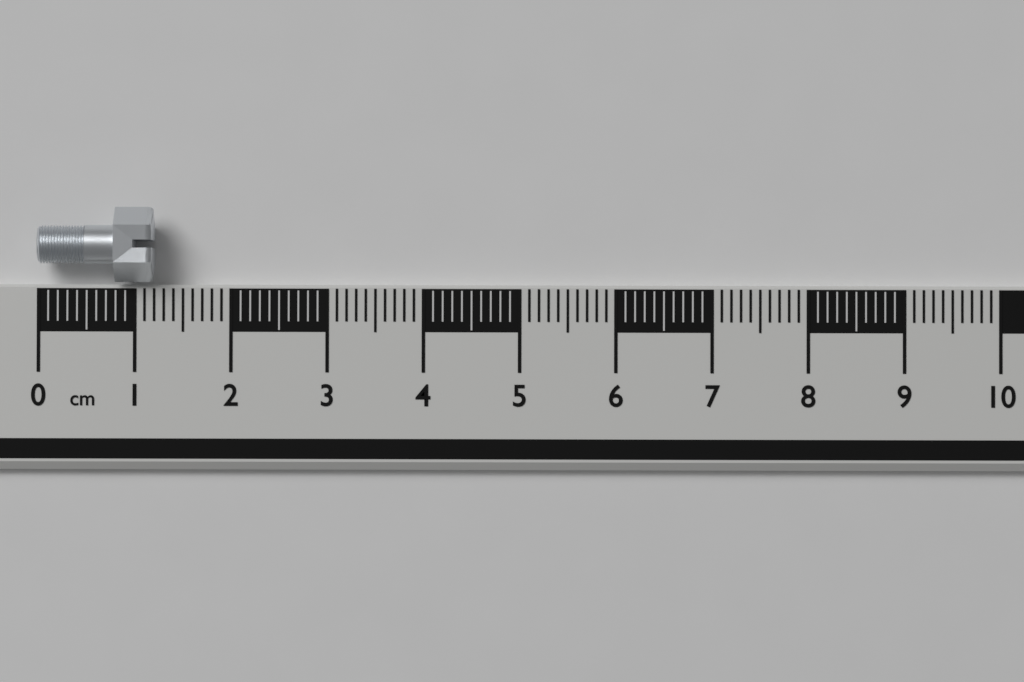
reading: 1.2 cm
